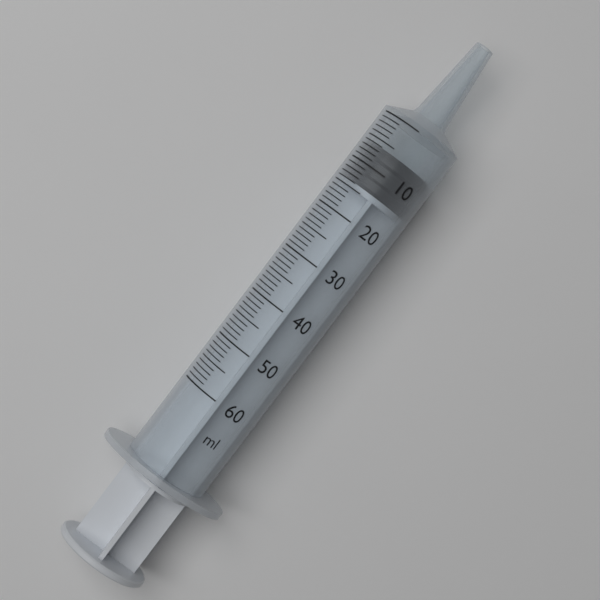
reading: 6 ml
